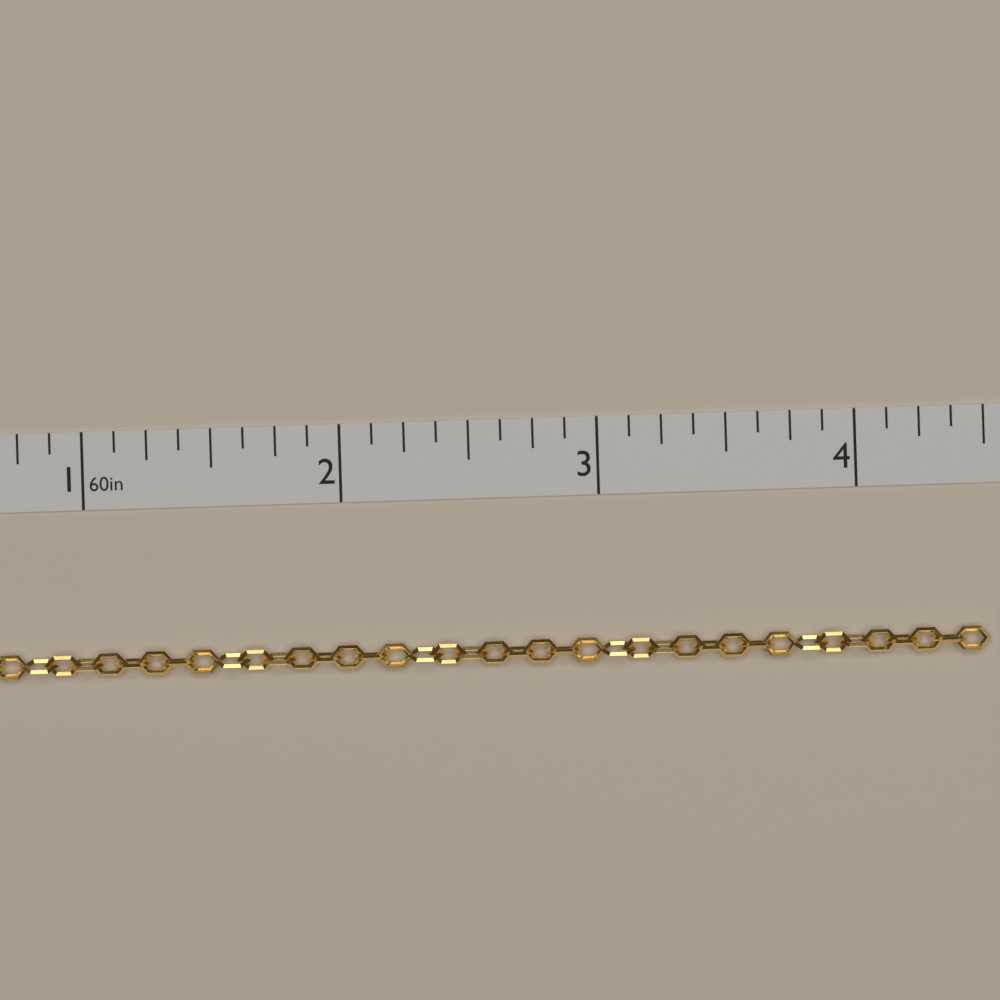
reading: 4.500 in
